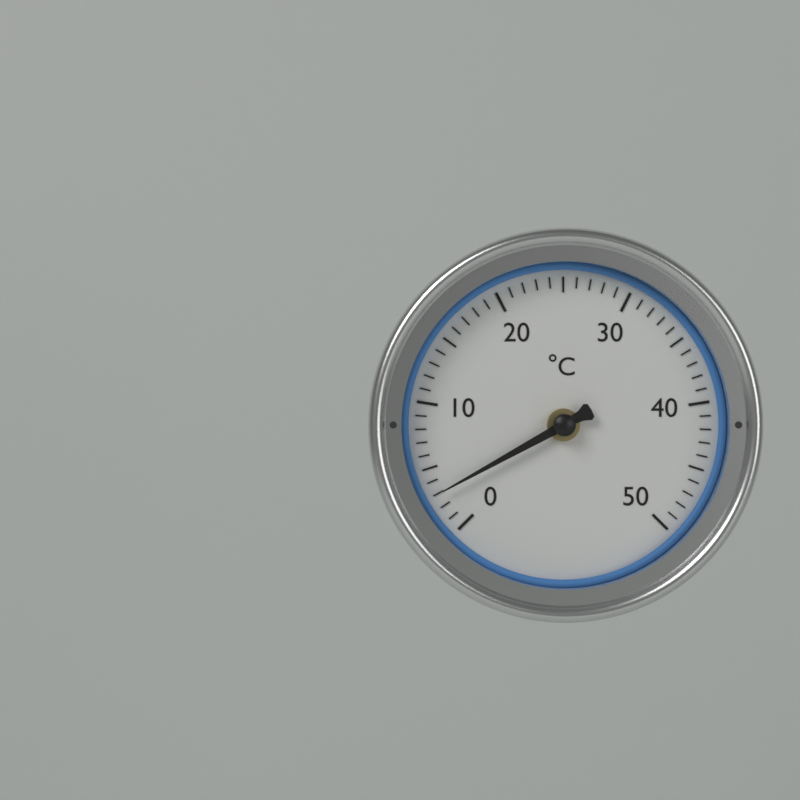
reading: 3 °C
